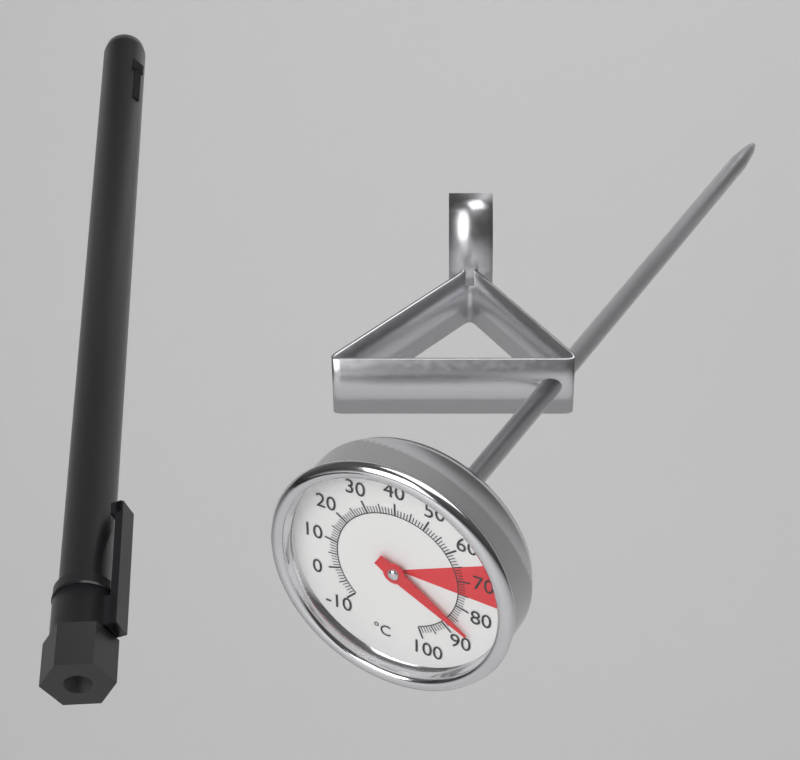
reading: 86 °C
